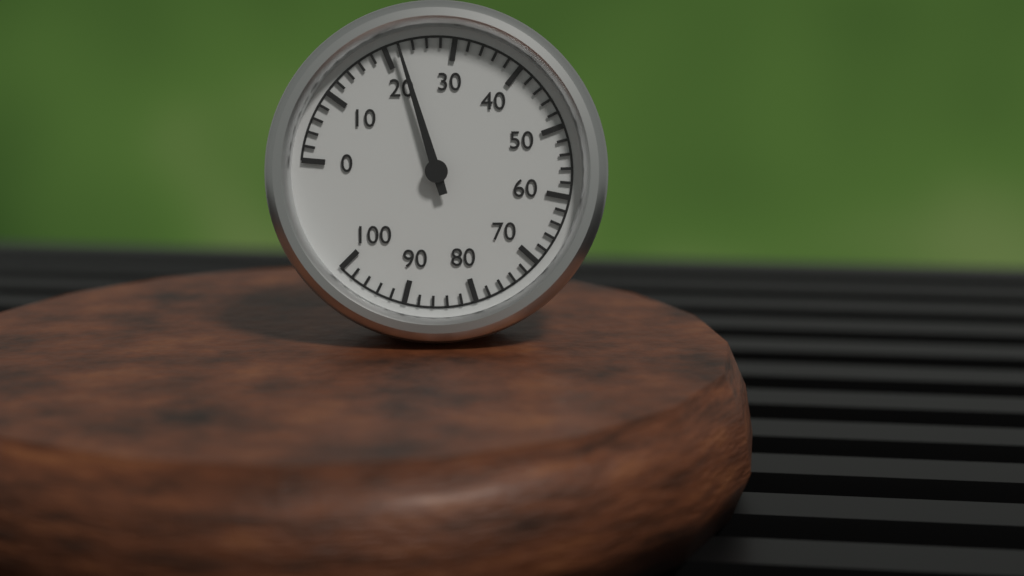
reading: 22 (no unit)
